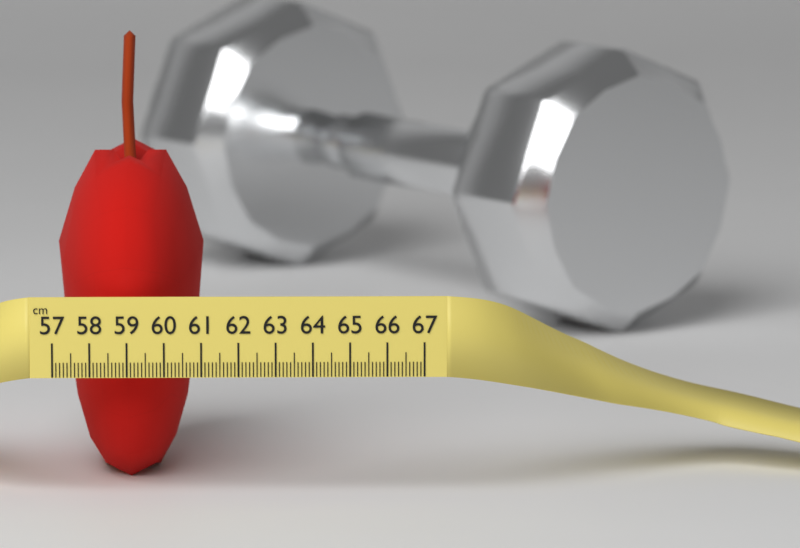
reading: 61.0 cm
